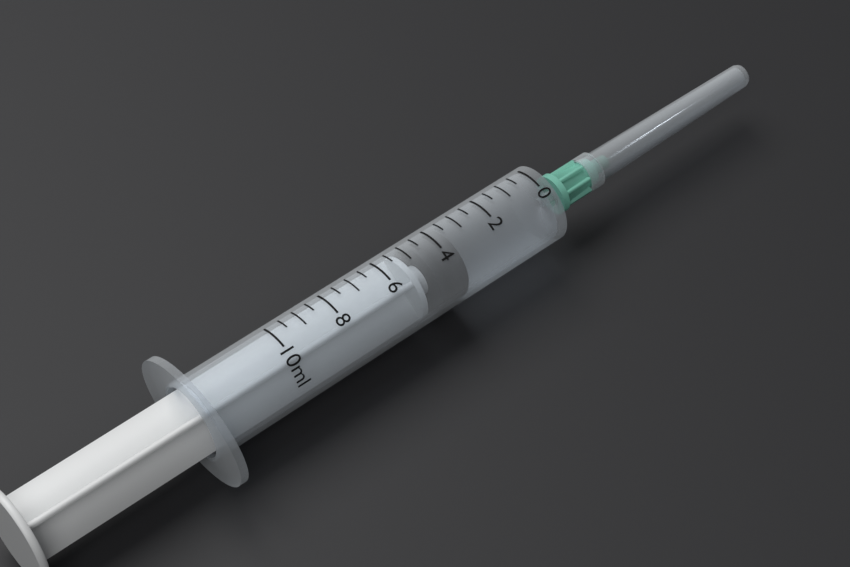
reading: 3.5 ml
